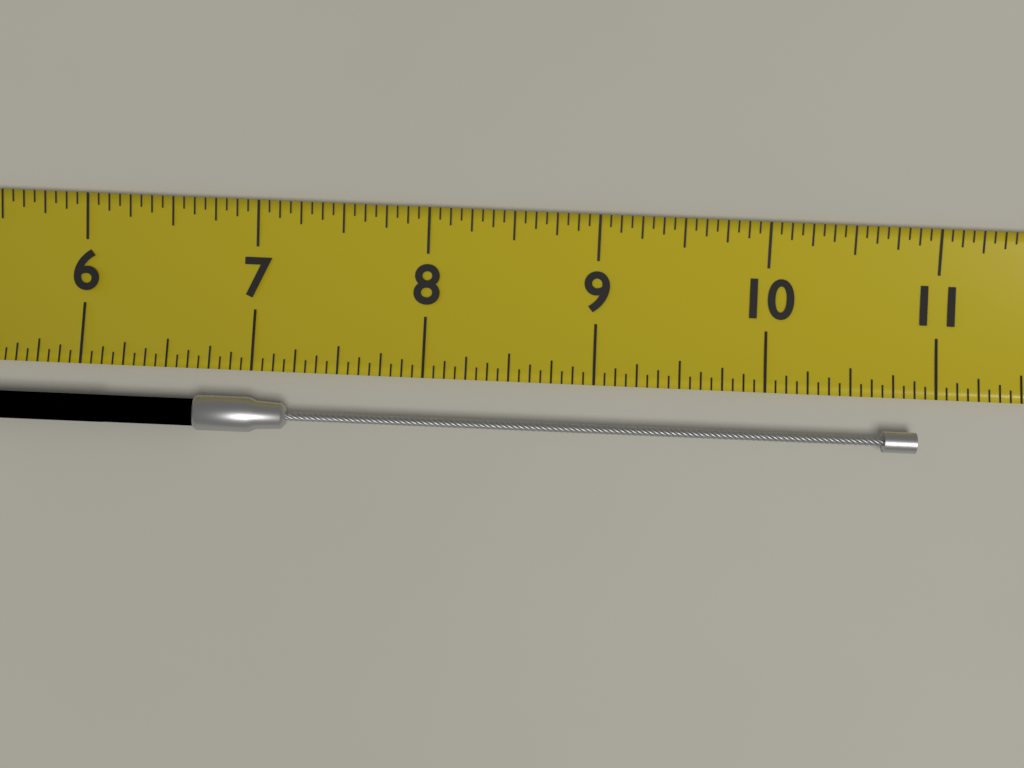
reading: 10.8750 (no unit)
